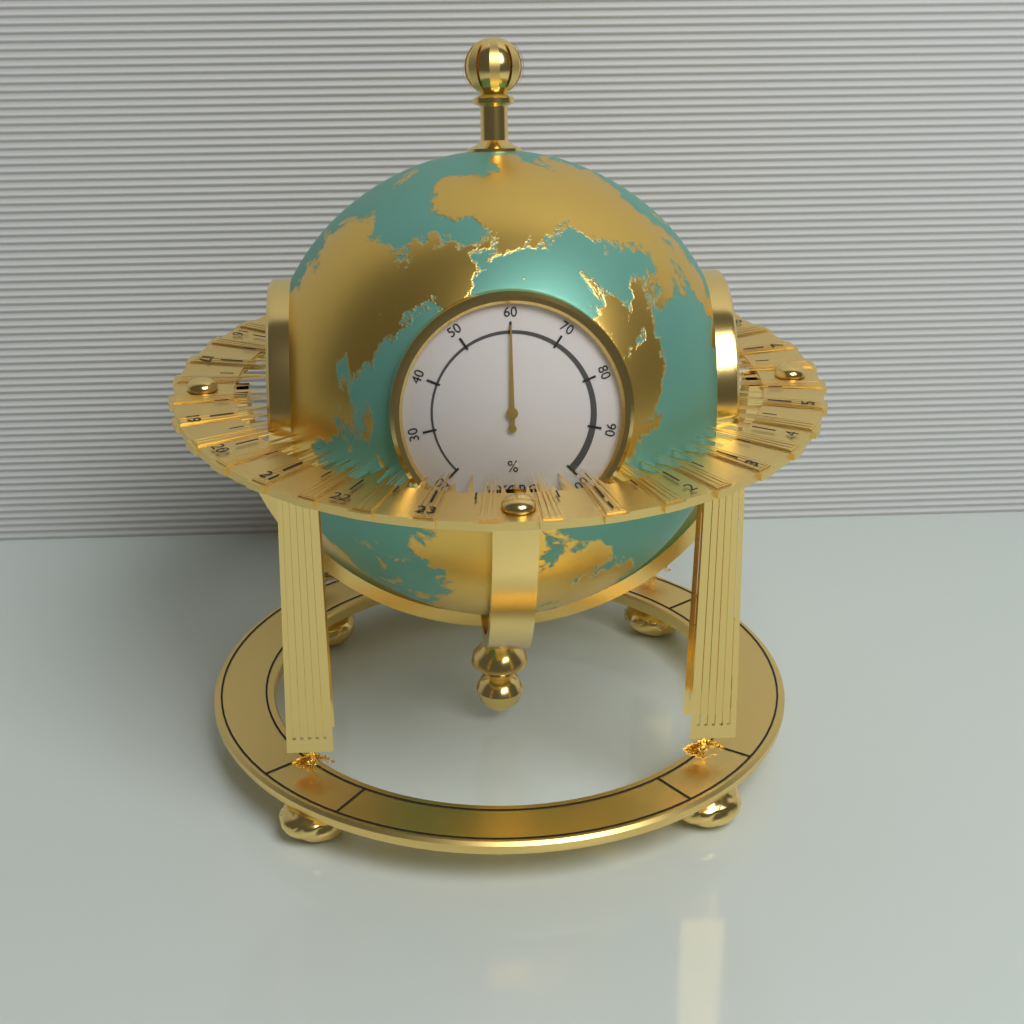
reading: 60 %
